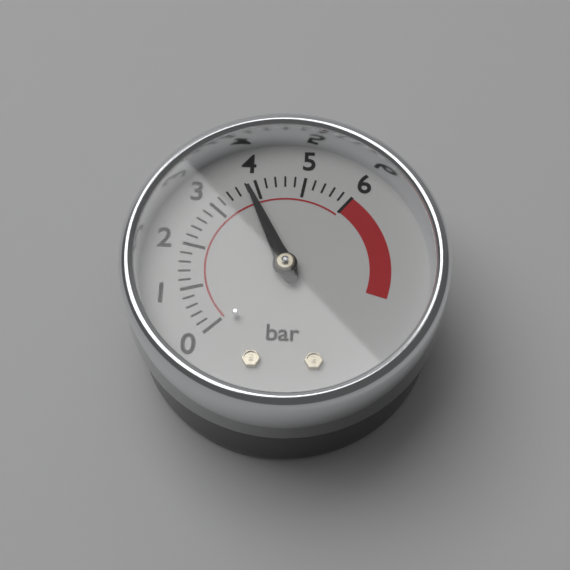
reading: 3.8 bar
